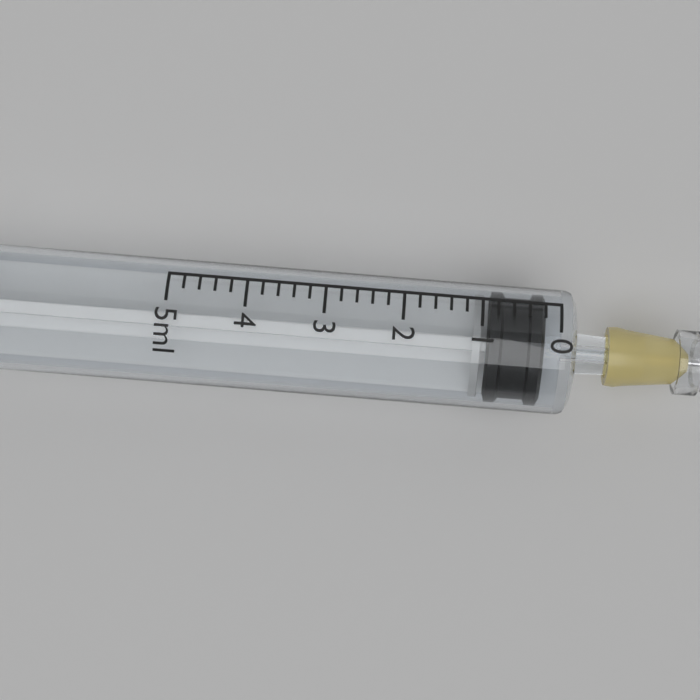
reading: 0.2 ml
